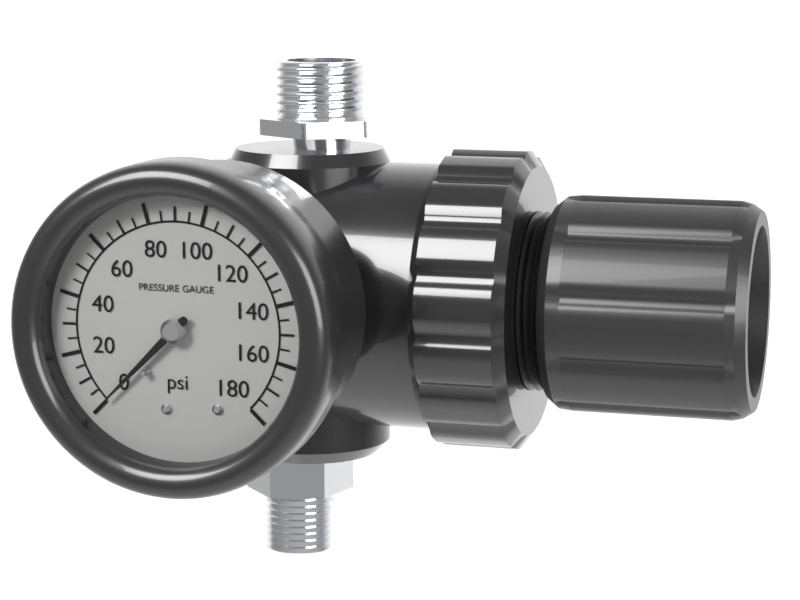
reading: 0 psi
